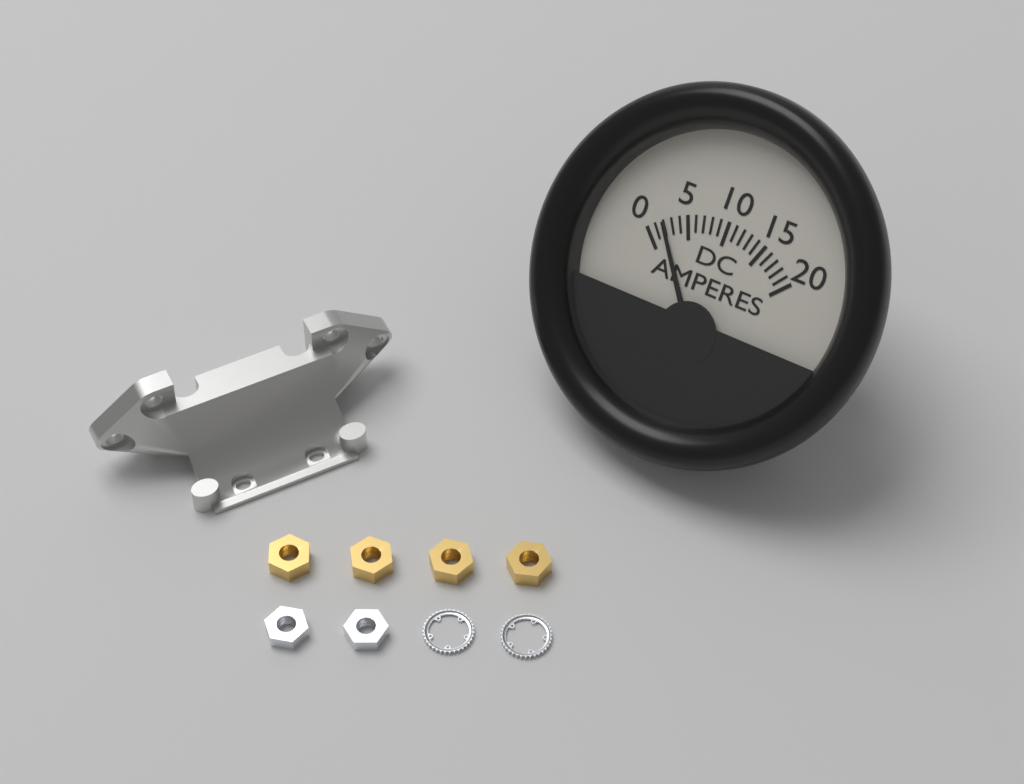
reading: 2 A
